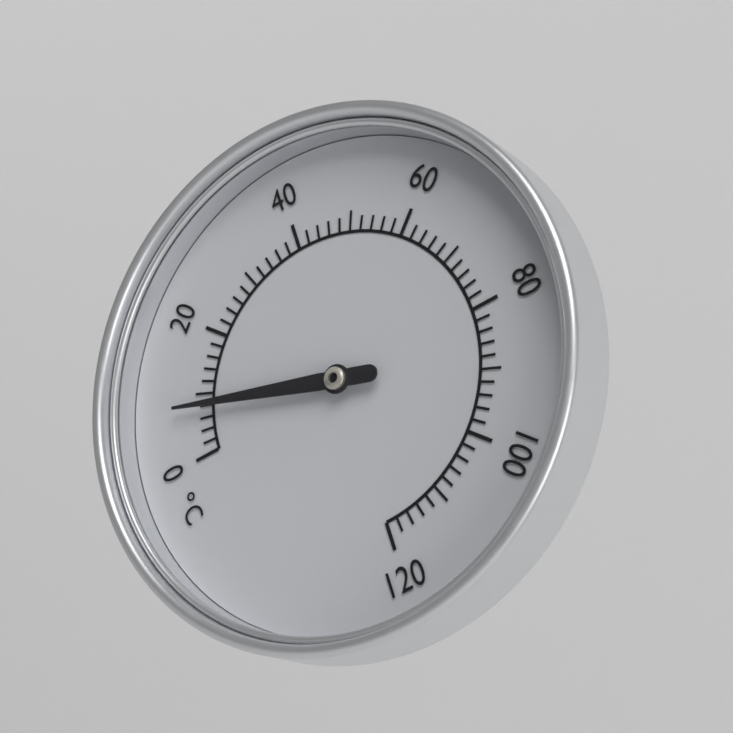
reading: 8 °C
